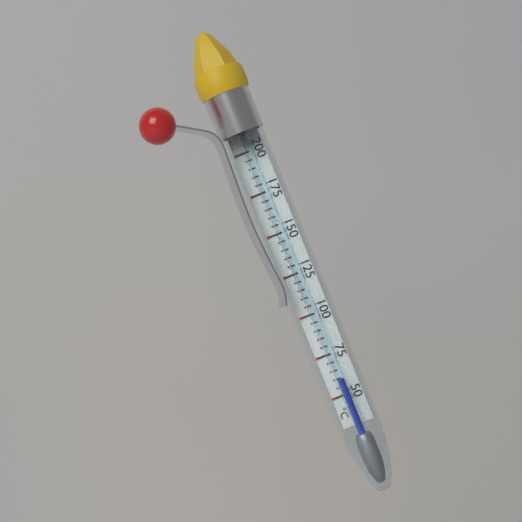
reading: 60 °C
